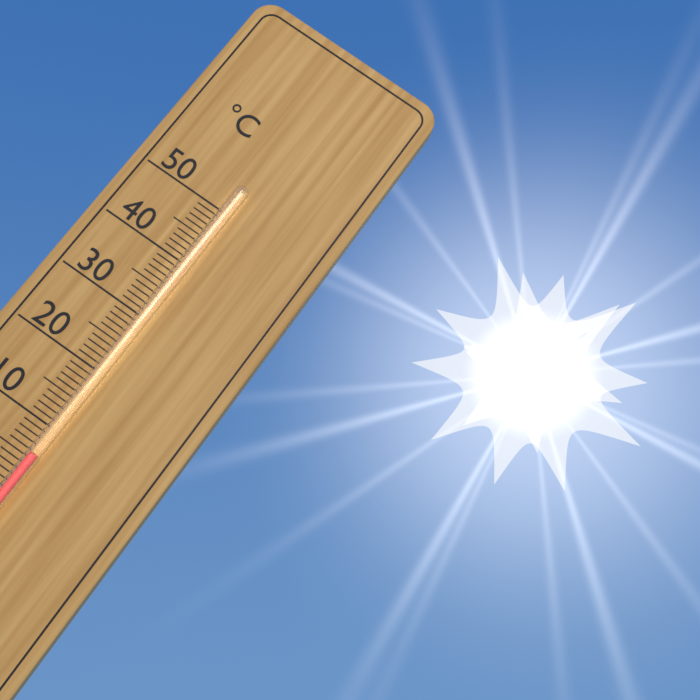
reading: 6 °C
